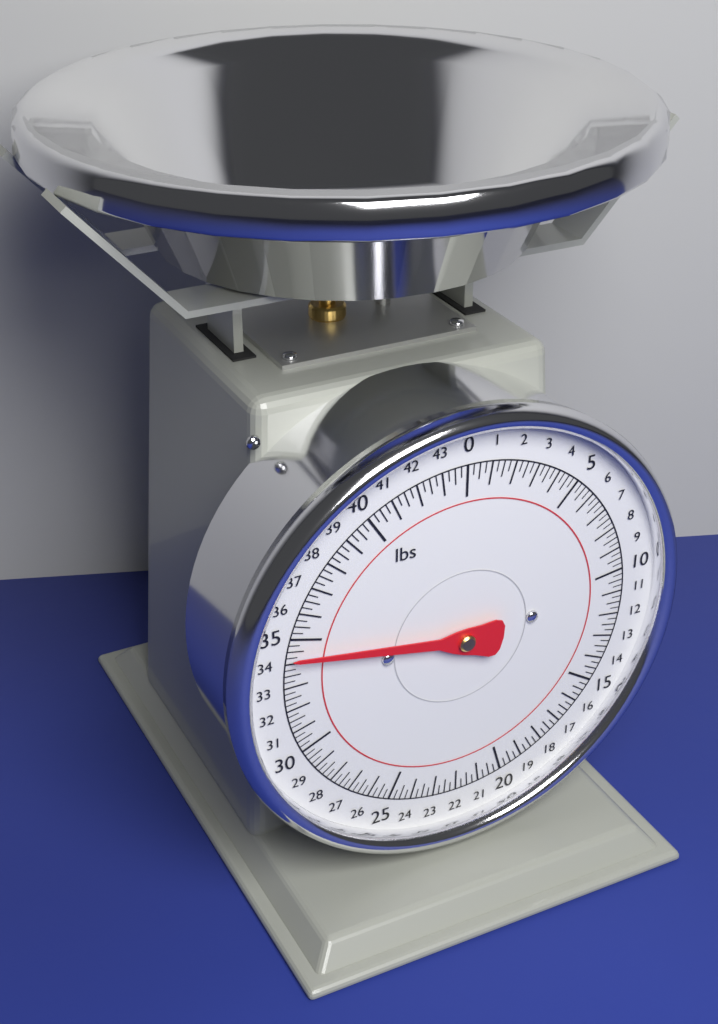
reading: 34.25 lbs
